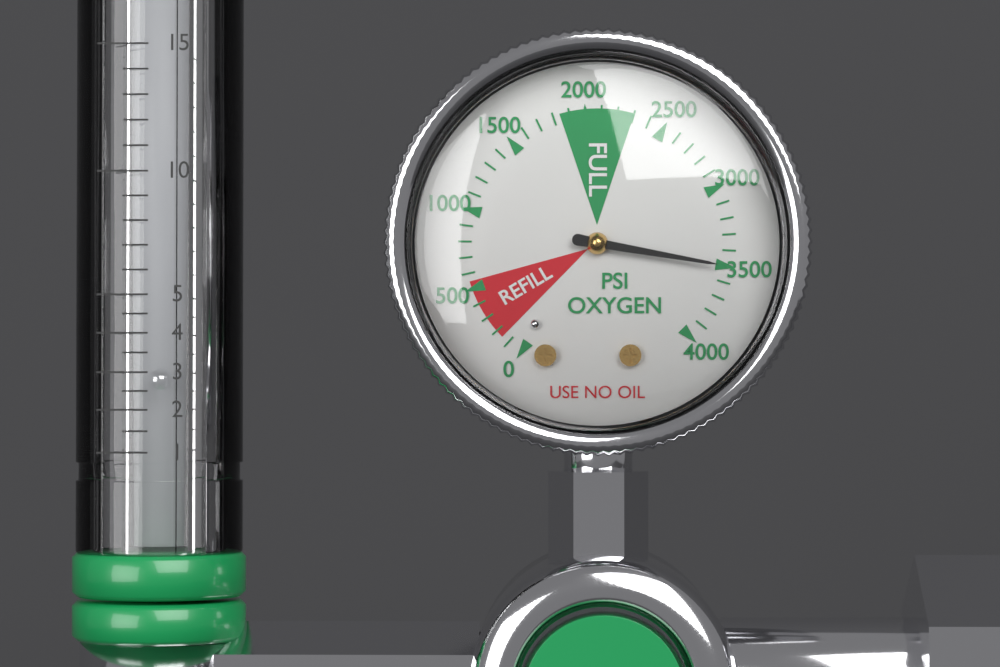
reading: 3500 psi
